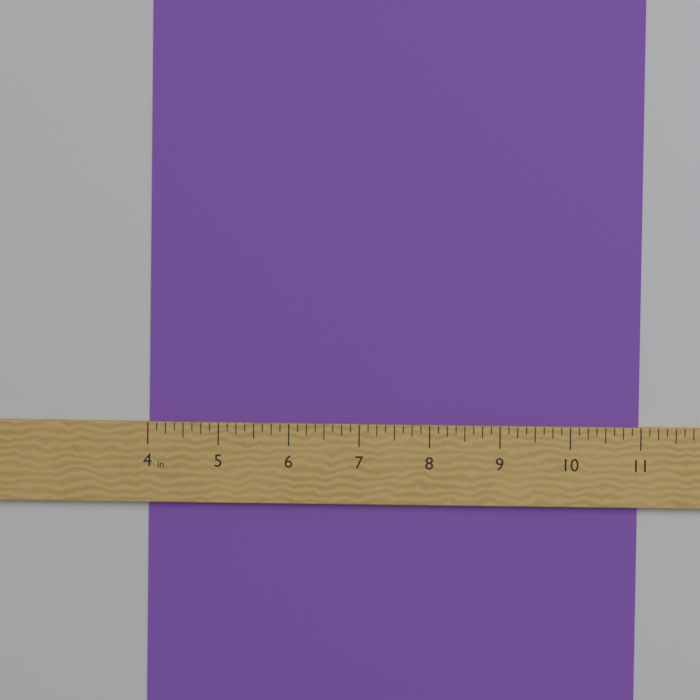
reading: 11.000 in
